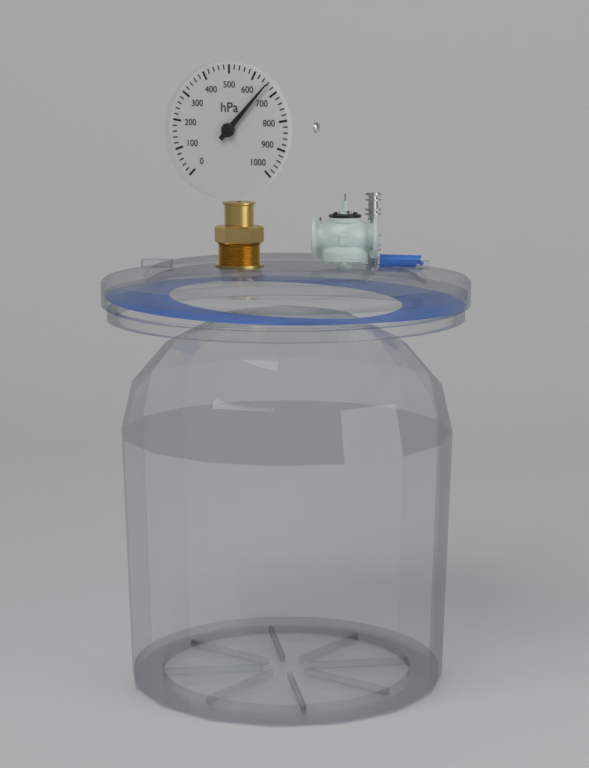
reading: 660 hPa
